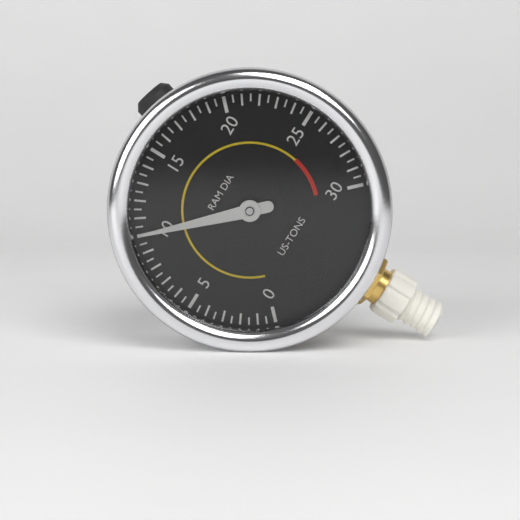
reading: 10.0 US-TONS
